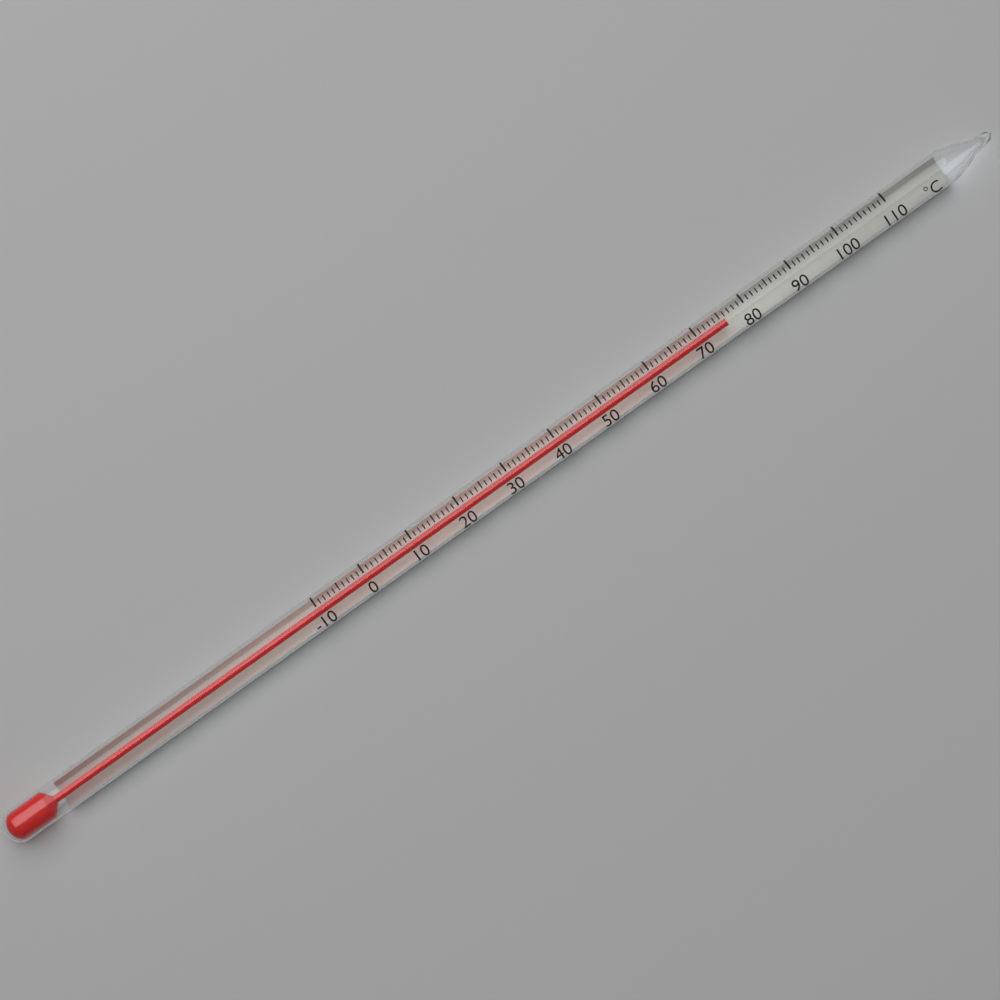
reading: 76 °C
